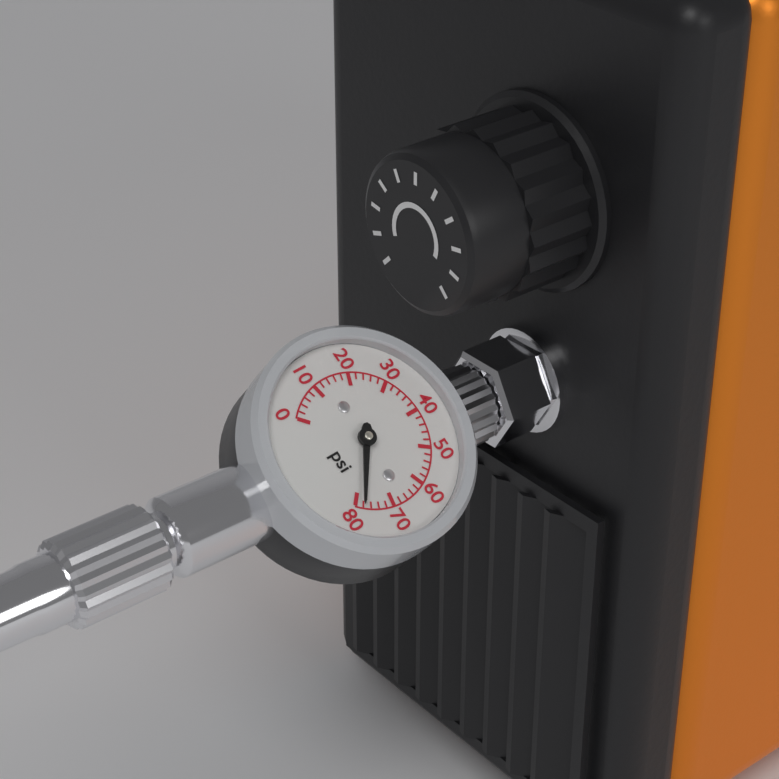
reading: 78 psi
